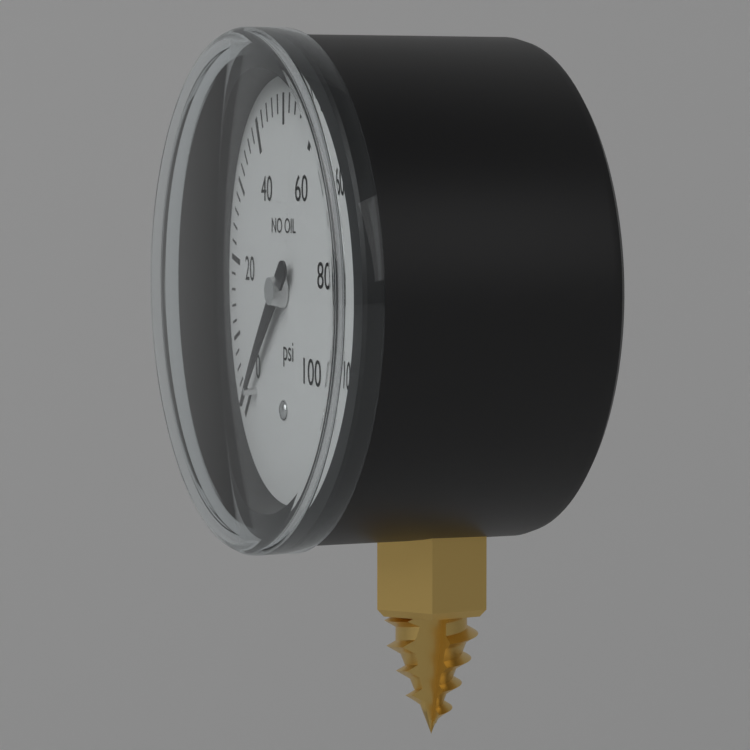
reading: 0 psi
